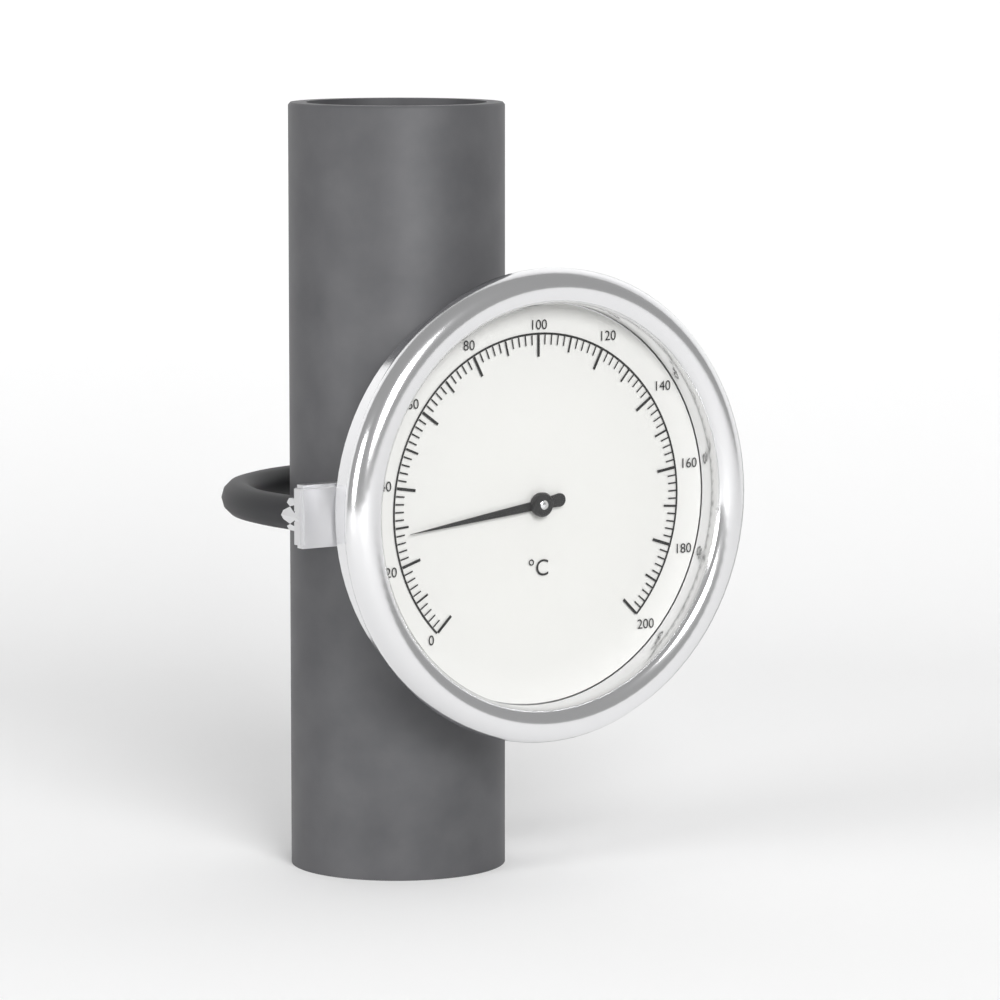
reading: 28 °C
